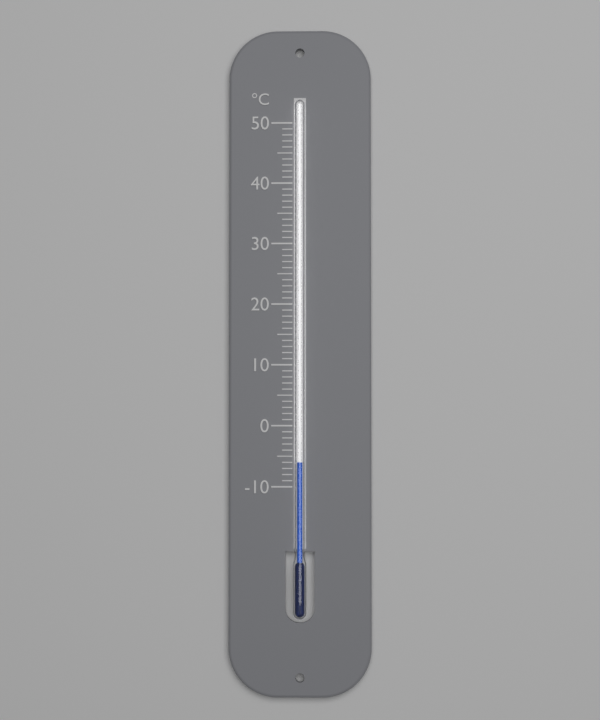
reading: -6 °C
